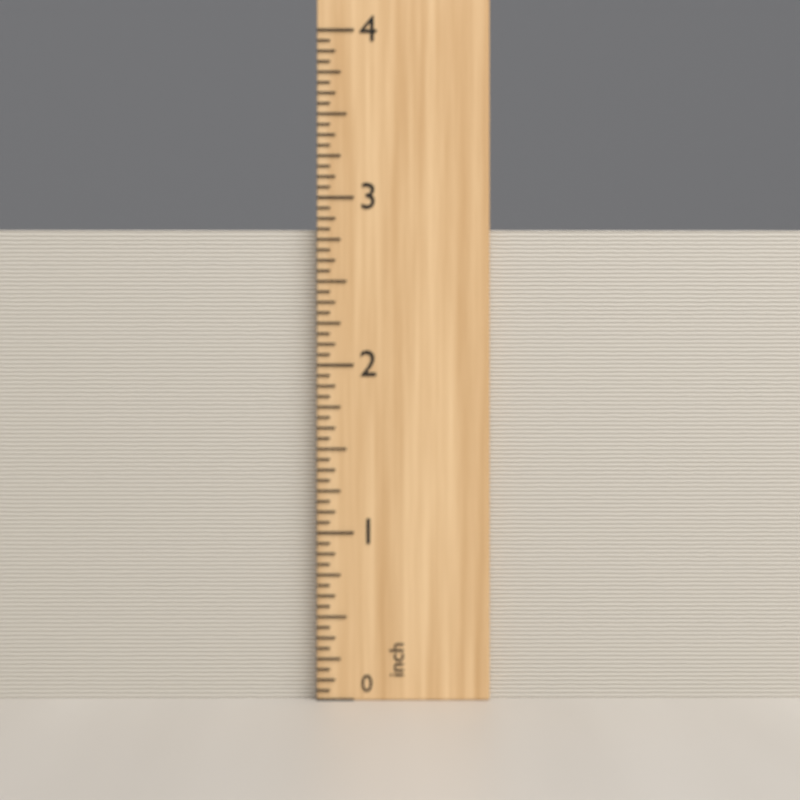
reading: 2.8125 inch
